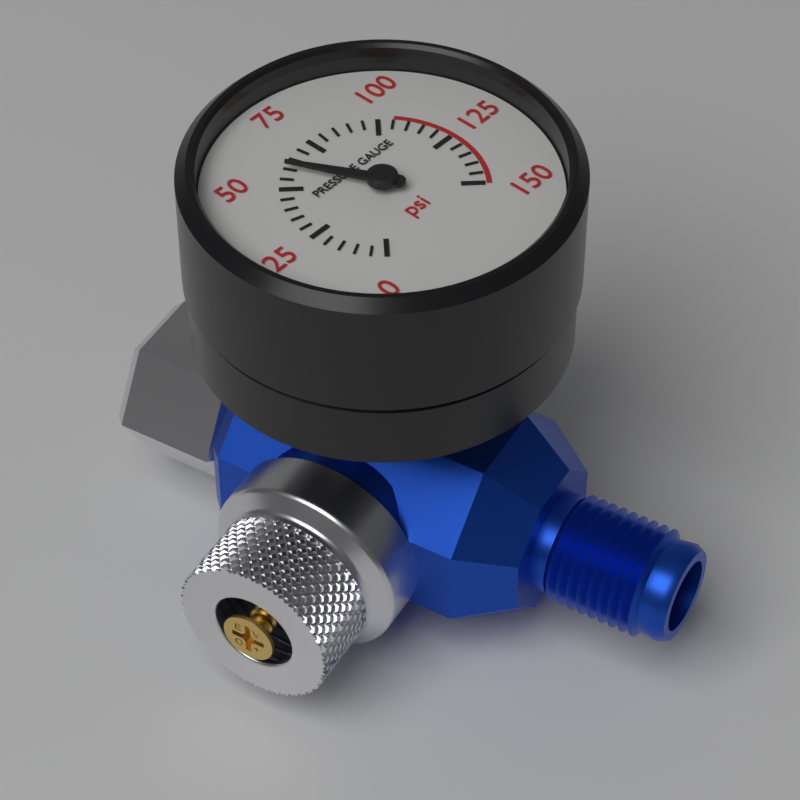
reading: 60 psi
